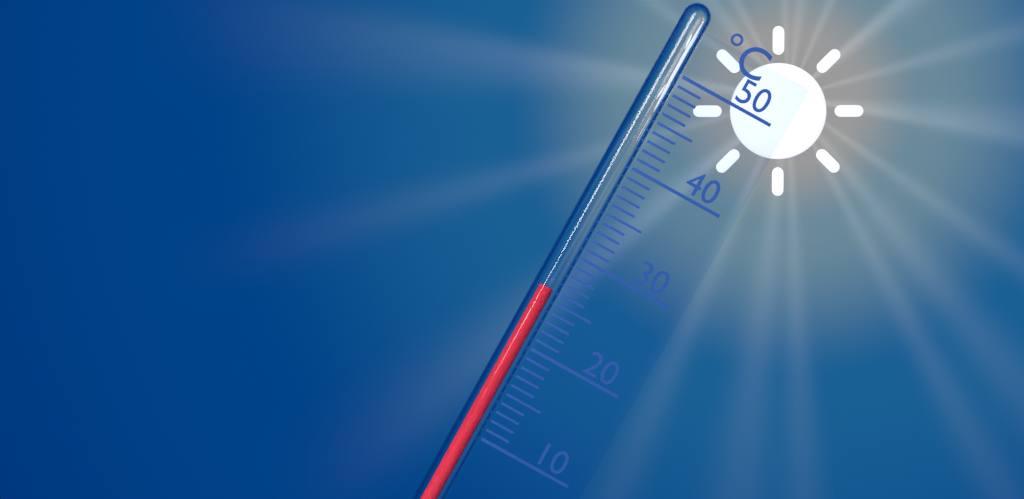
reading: 26 °C
